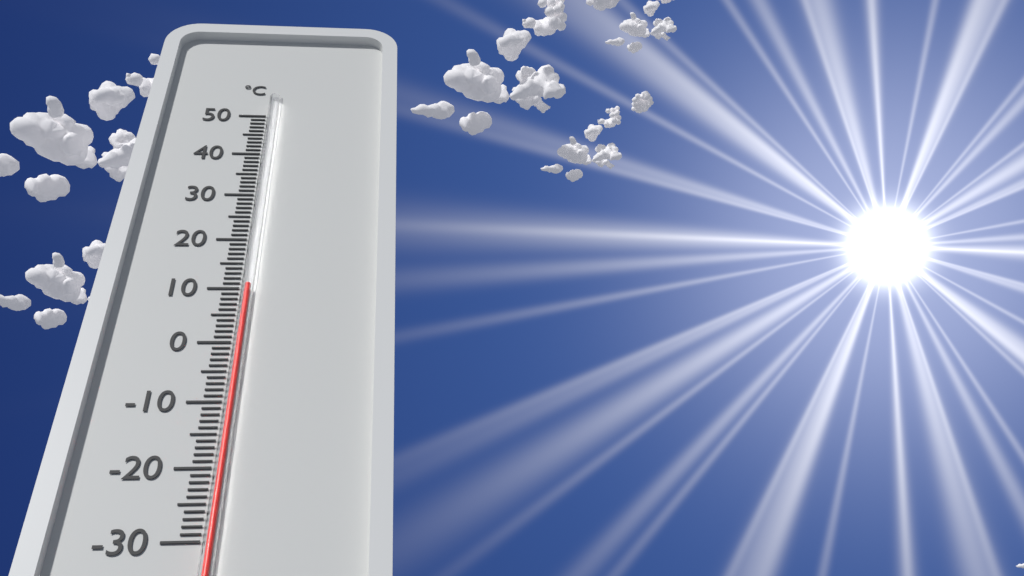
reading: 10 °C
